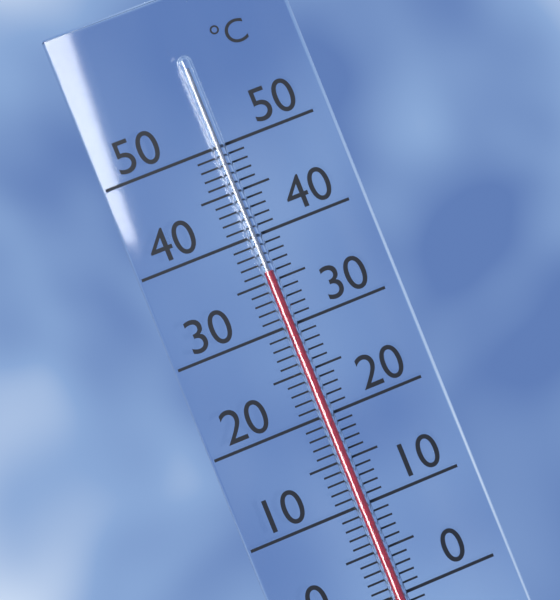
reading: 36 °C
